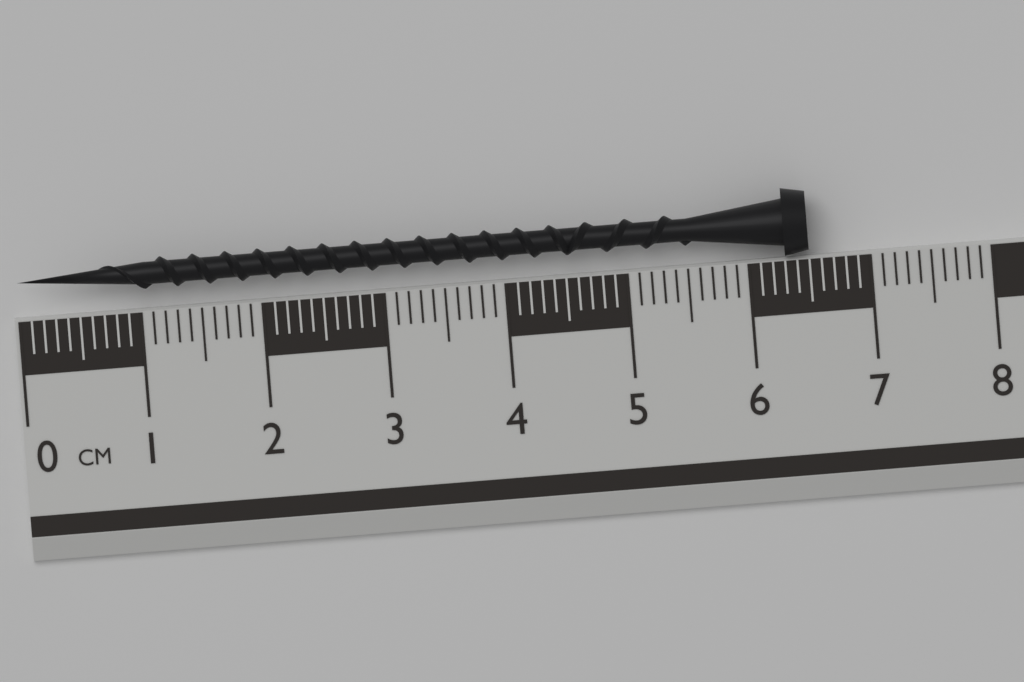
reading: 6.5 cm
